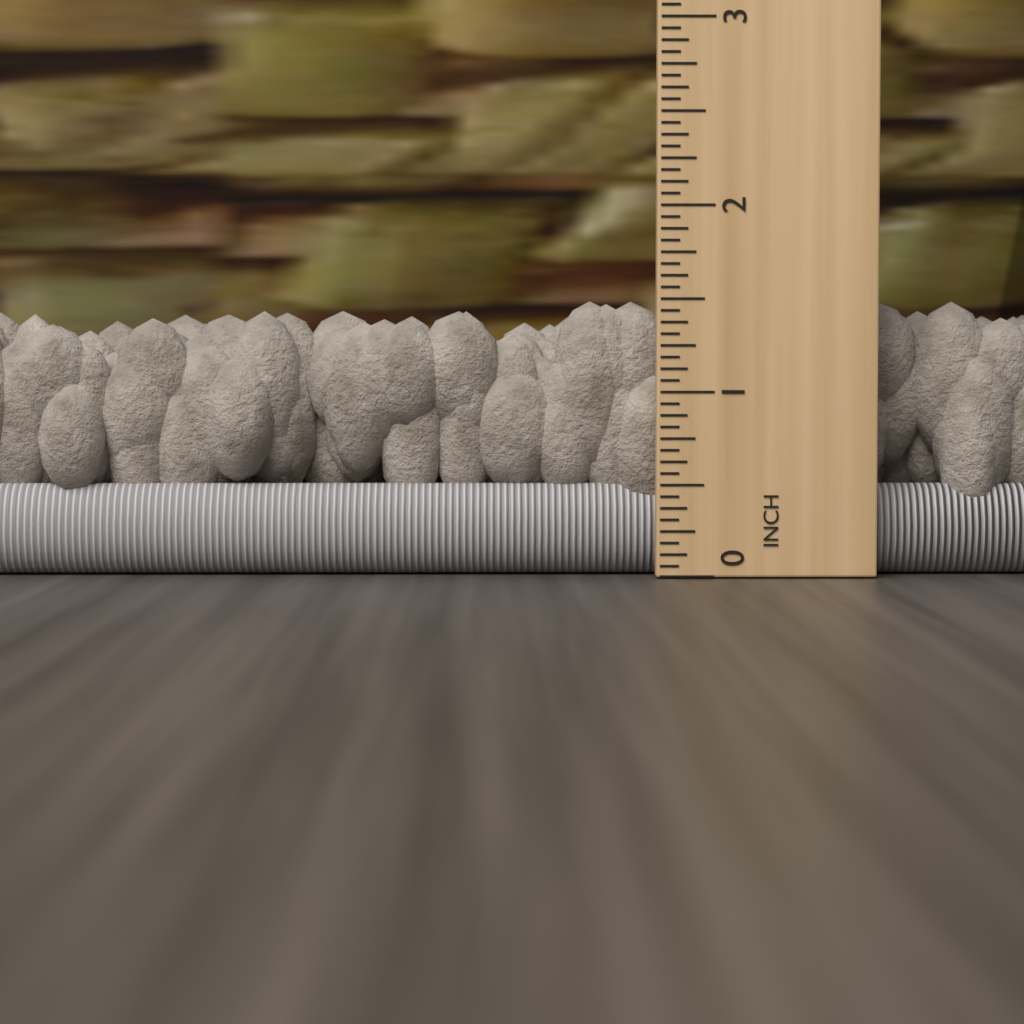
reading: 1.5000 in
